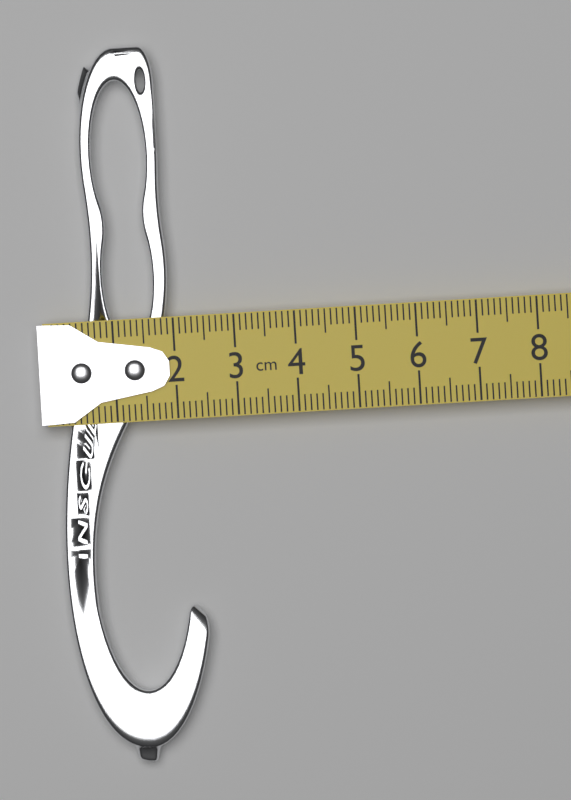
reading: 2.3 cm
